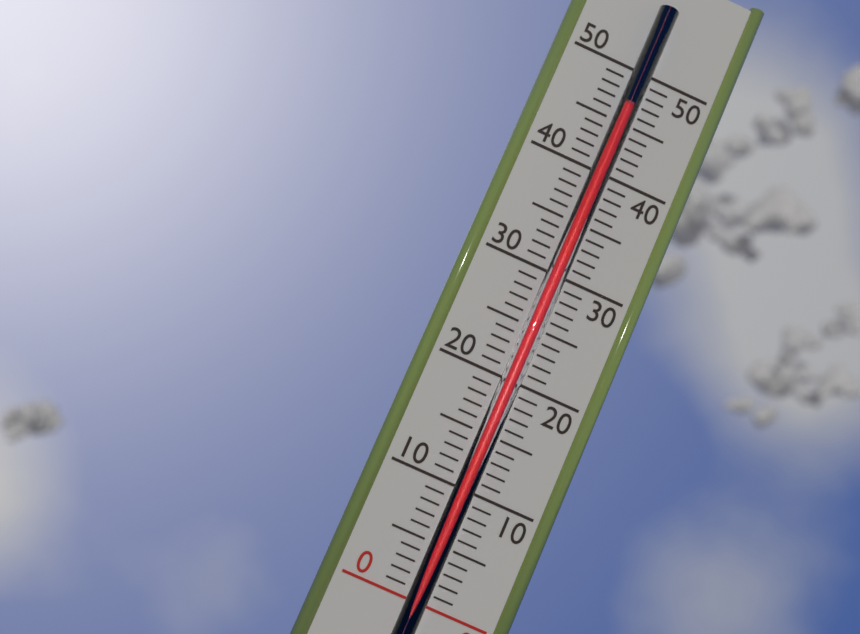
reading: 46 (no unit)
